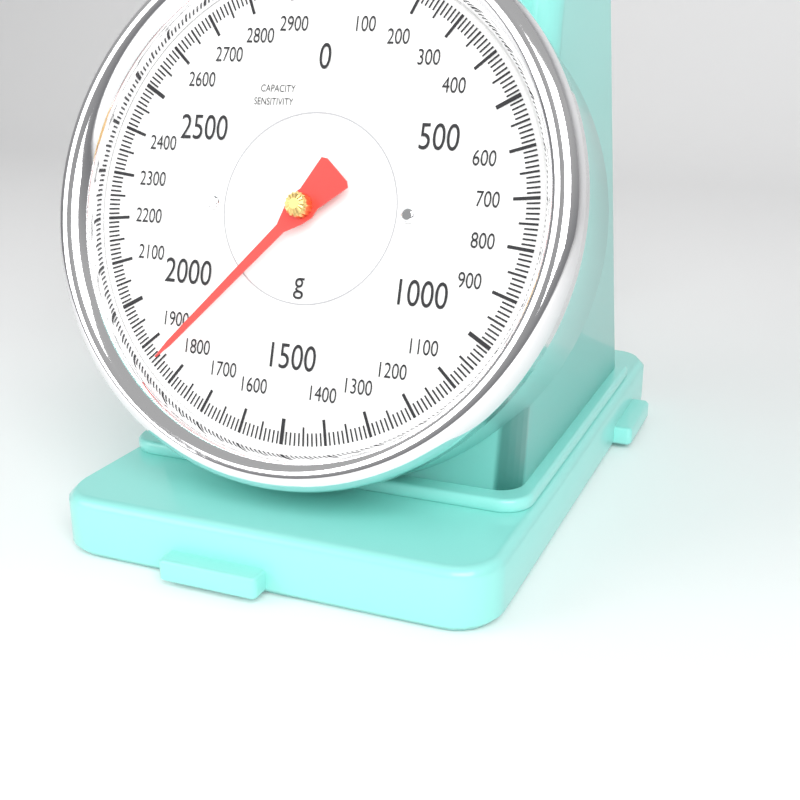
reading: 1850 g
